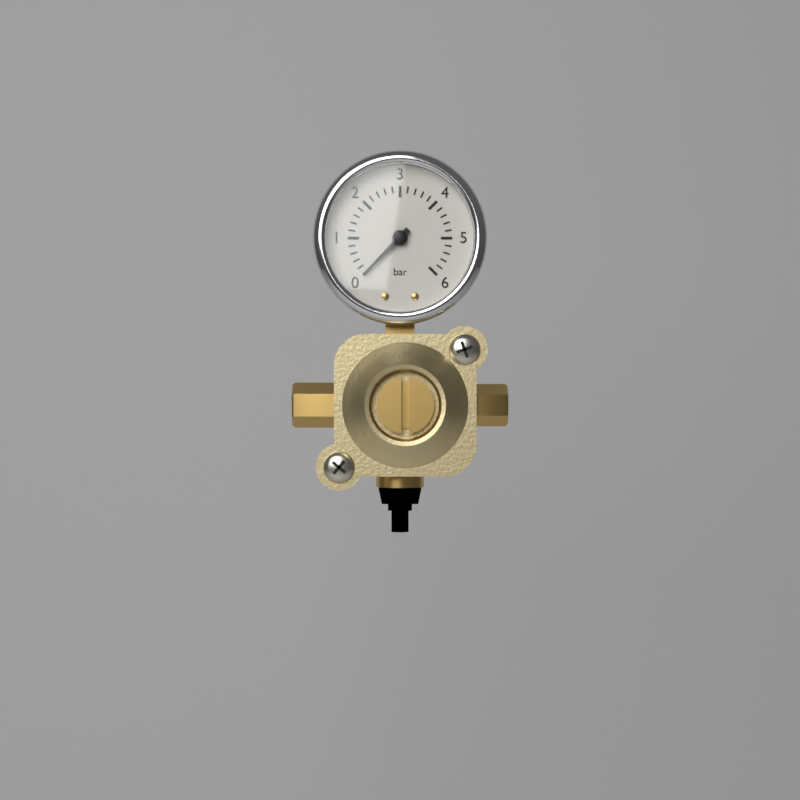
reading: 0.0 bar
